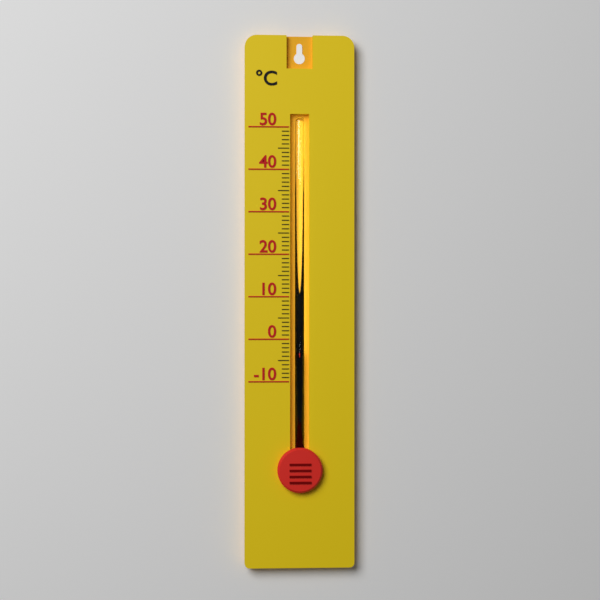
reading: -3 °C
